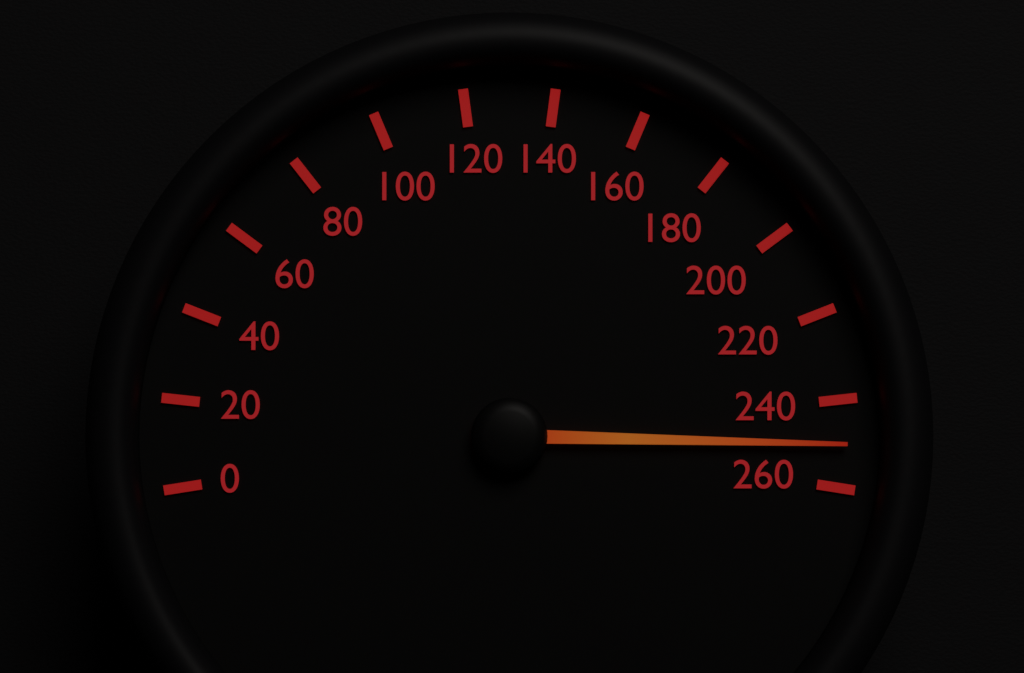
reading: 250 (no unit)
